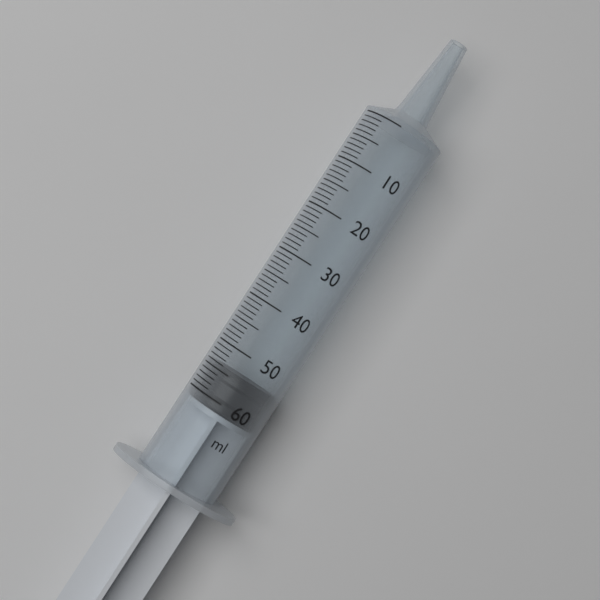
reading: 54 ml
